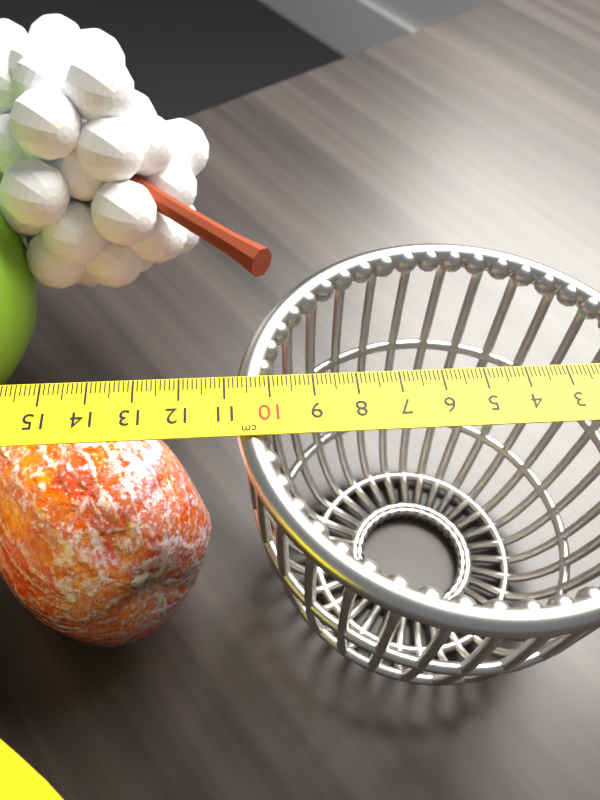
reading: 10.8 cm
